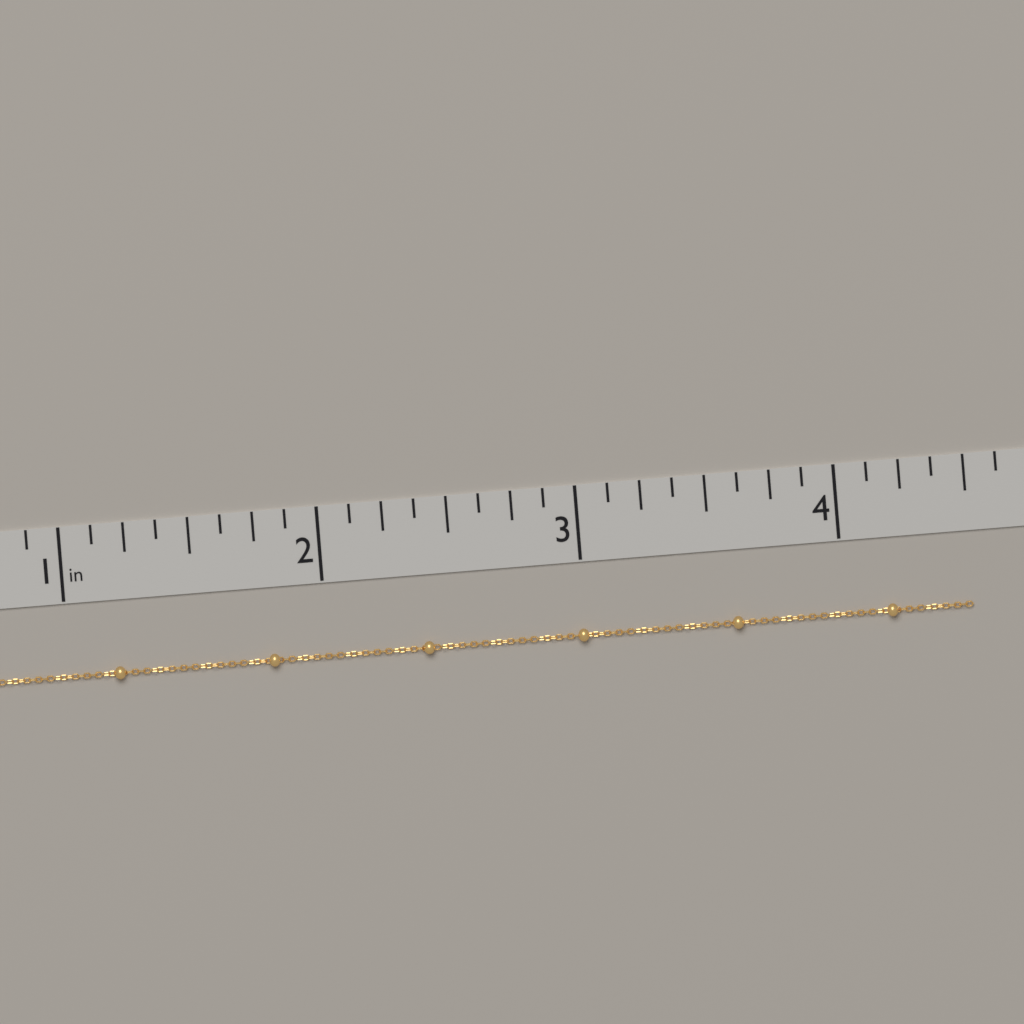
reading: 4.500 in
